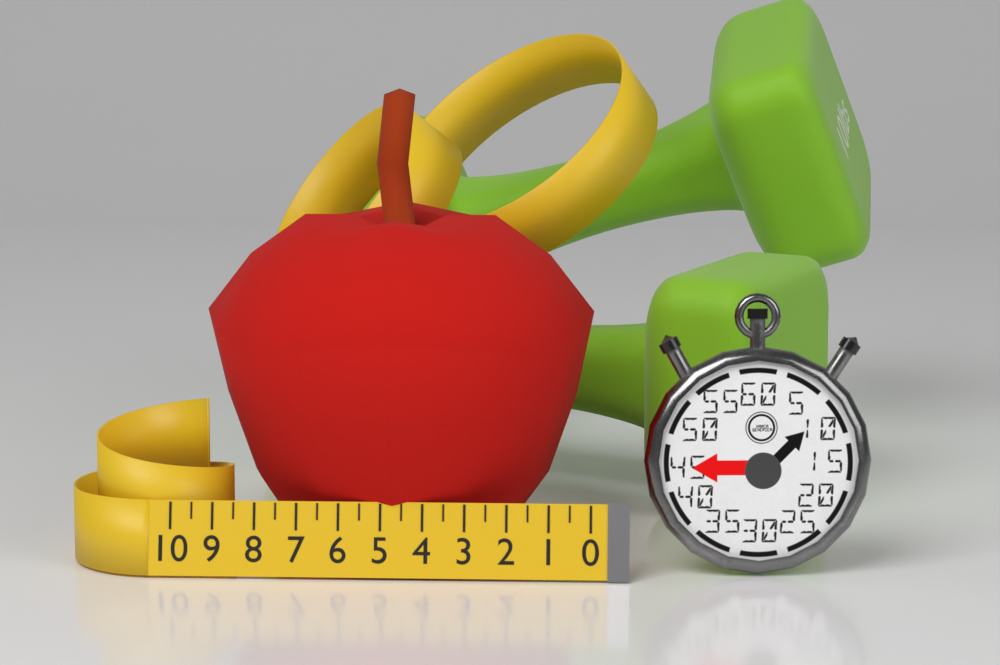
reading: 9.5 (no unit)
